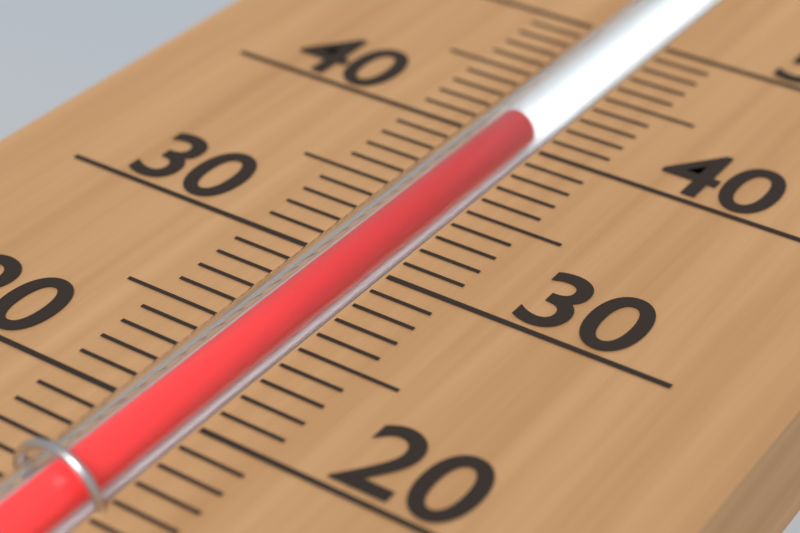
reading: 41 (no unit)
